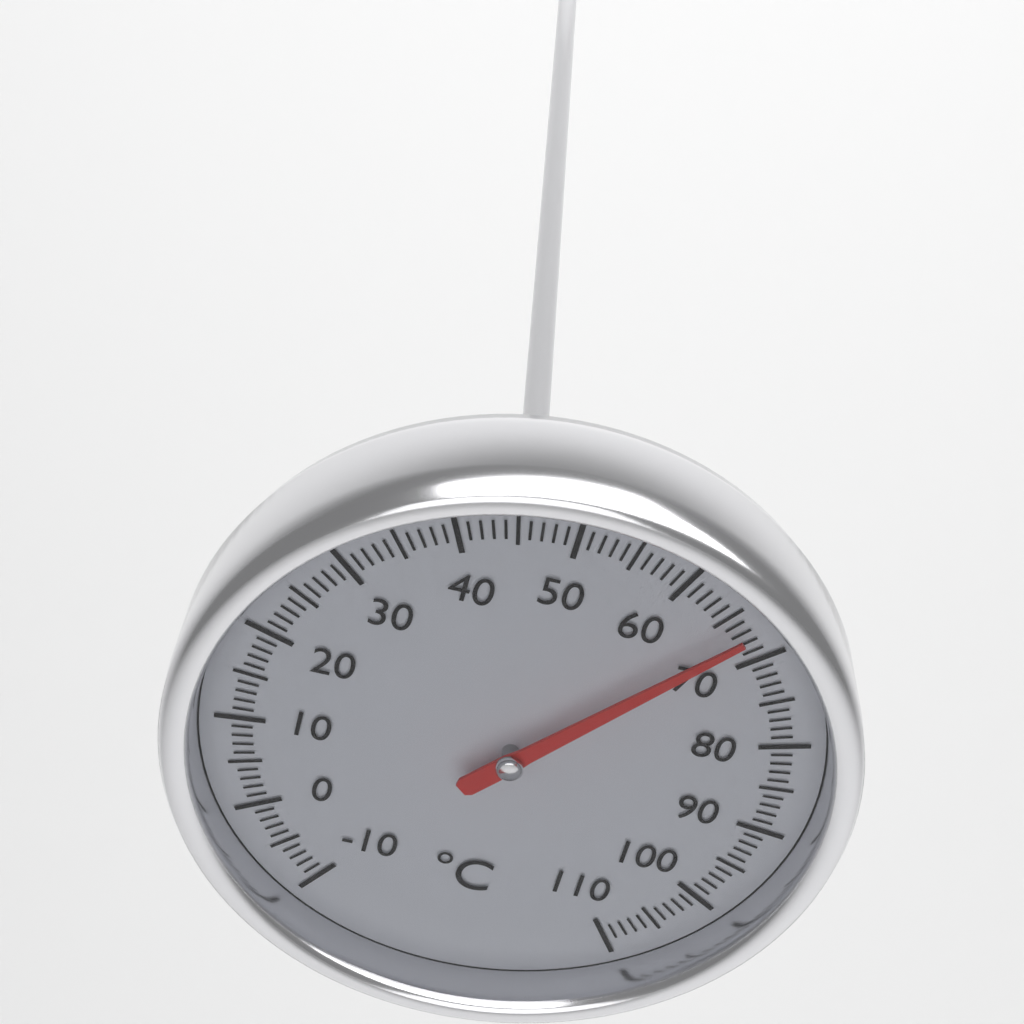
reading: 67 °C
